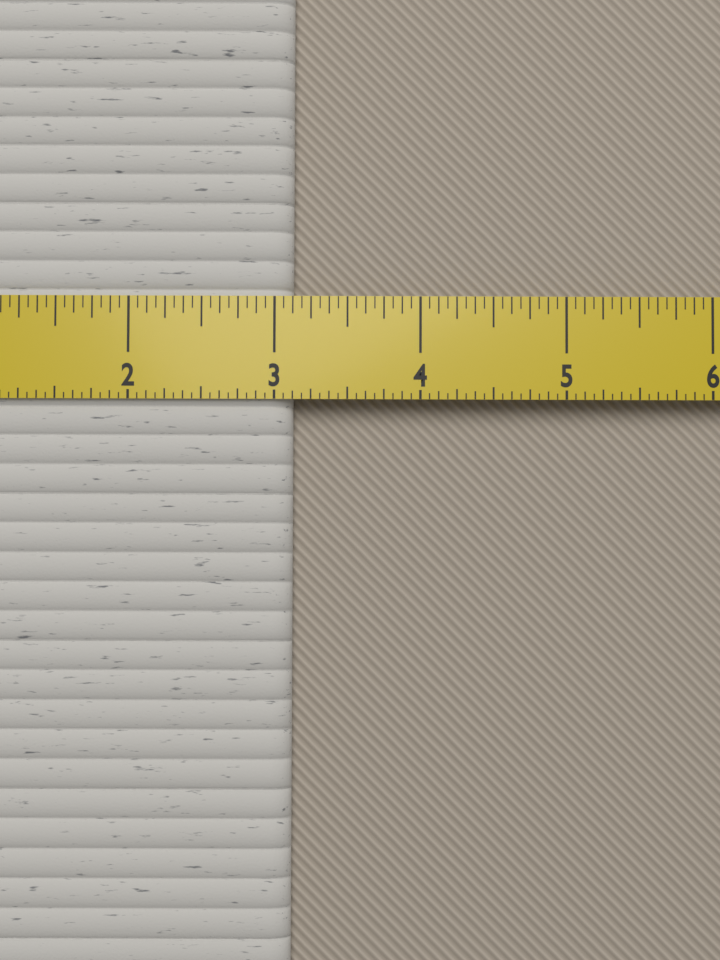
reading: 3.1250 in
